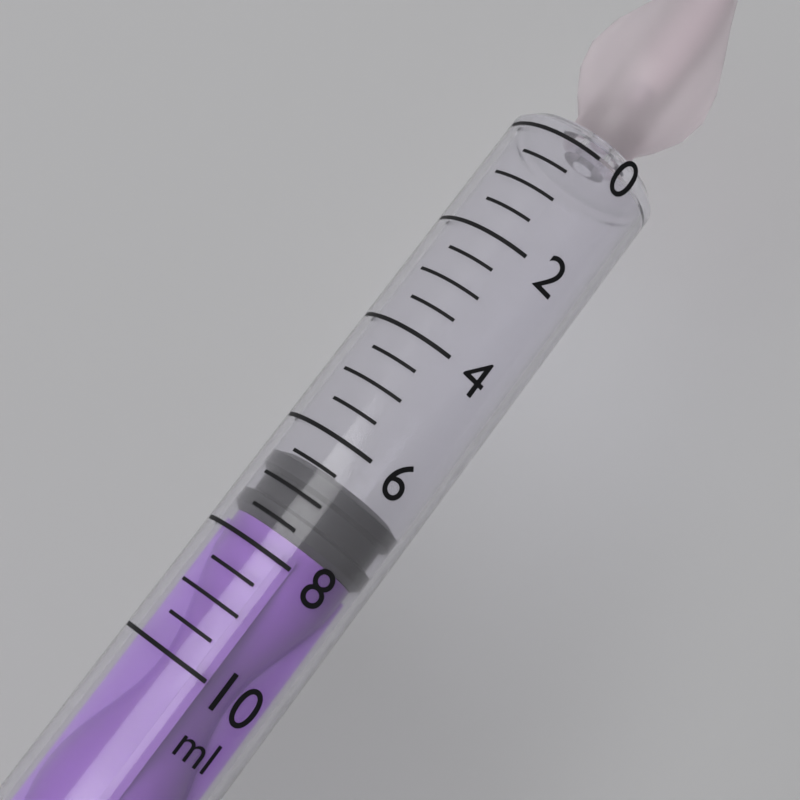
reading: 6.5 ml
